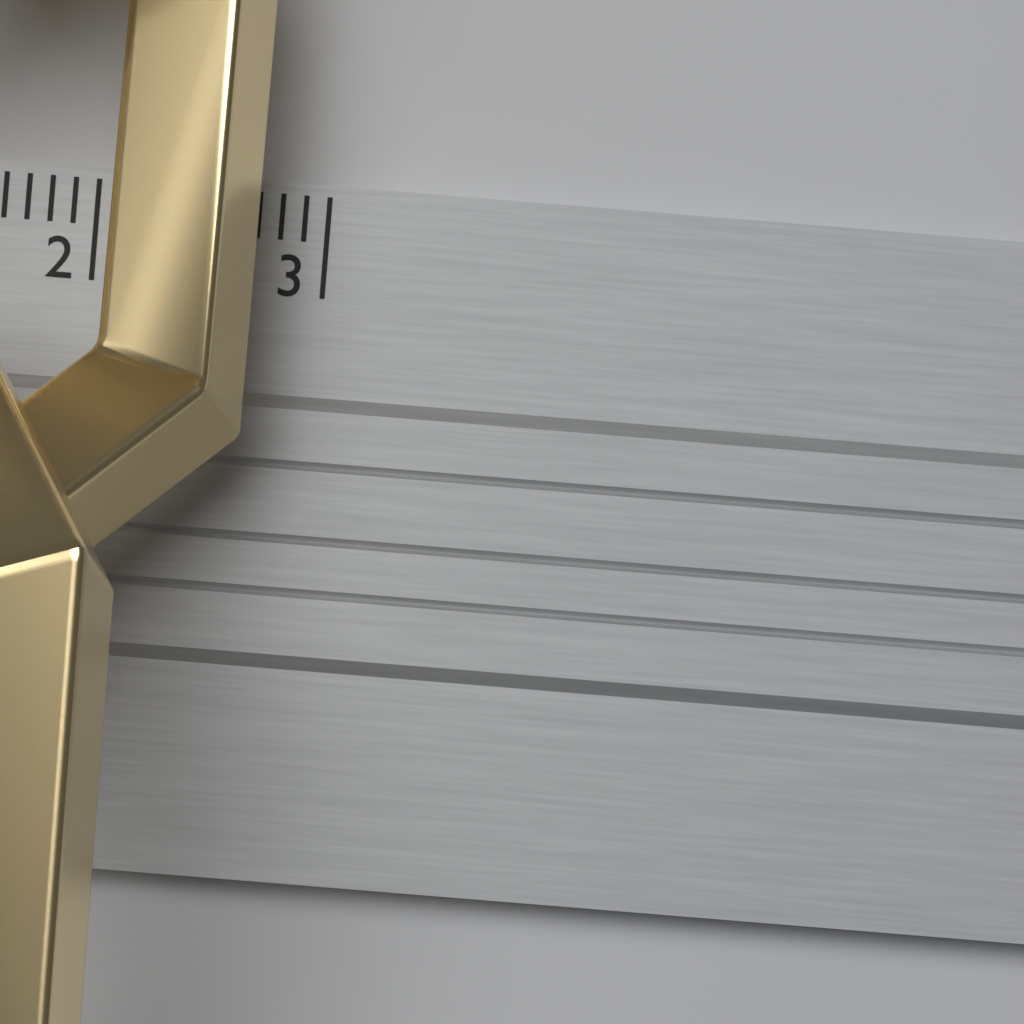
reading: 2.9 cm
